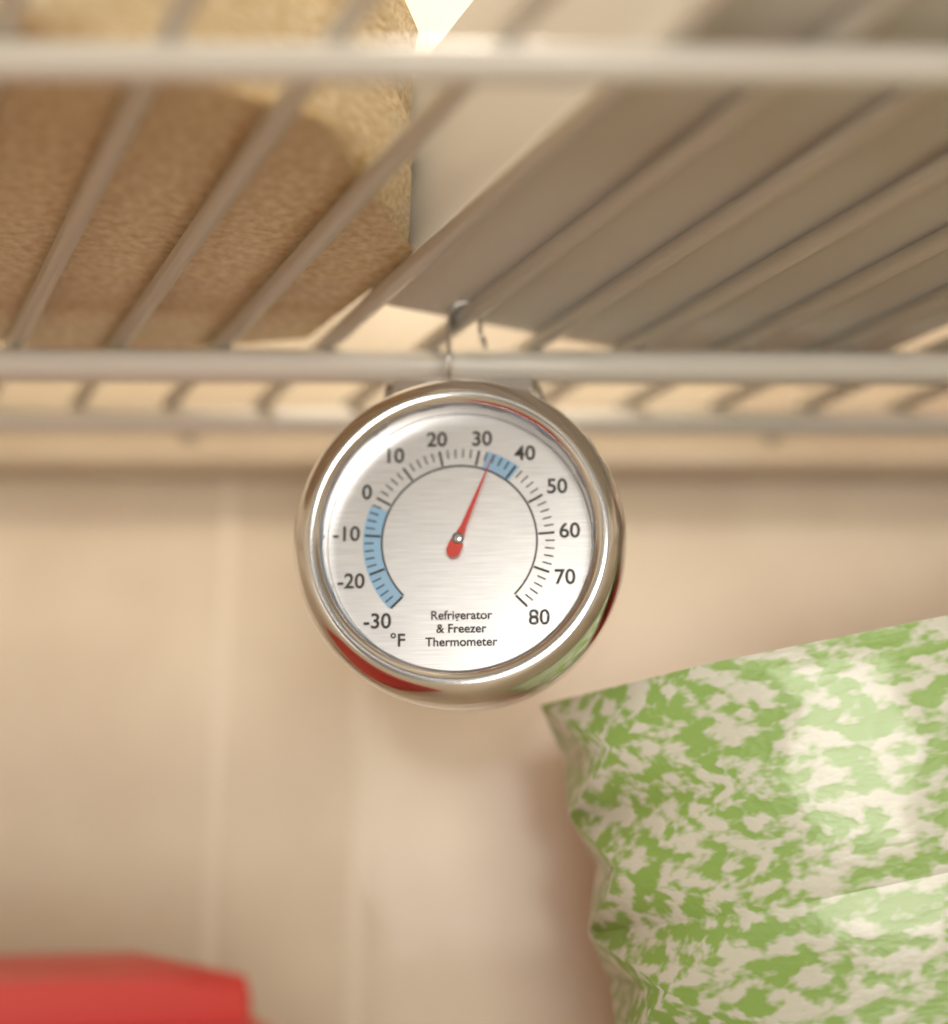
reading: 34 °F
